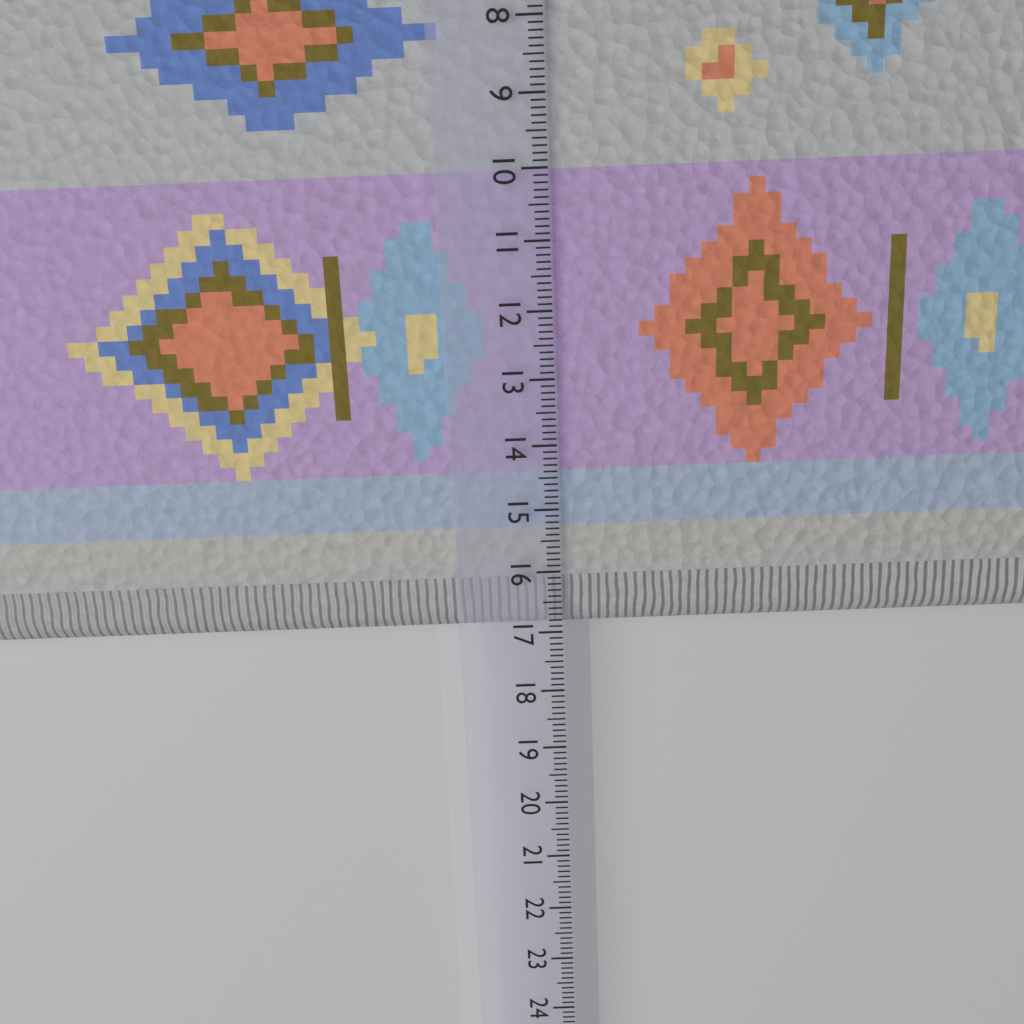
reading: 17.1 cm
